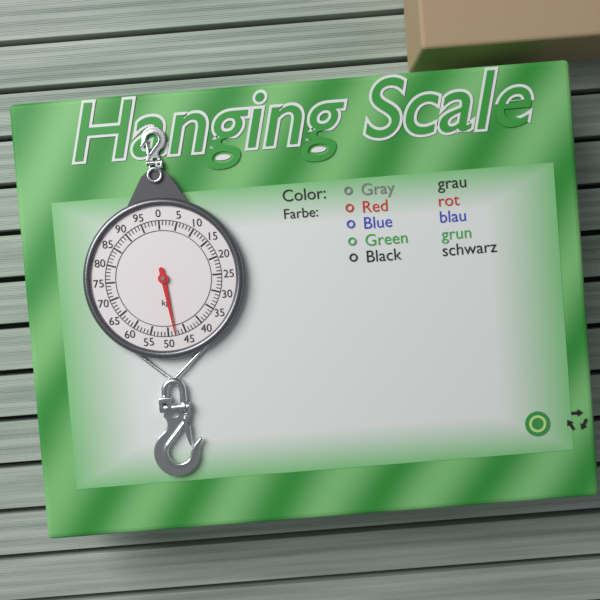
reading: 48 kg
